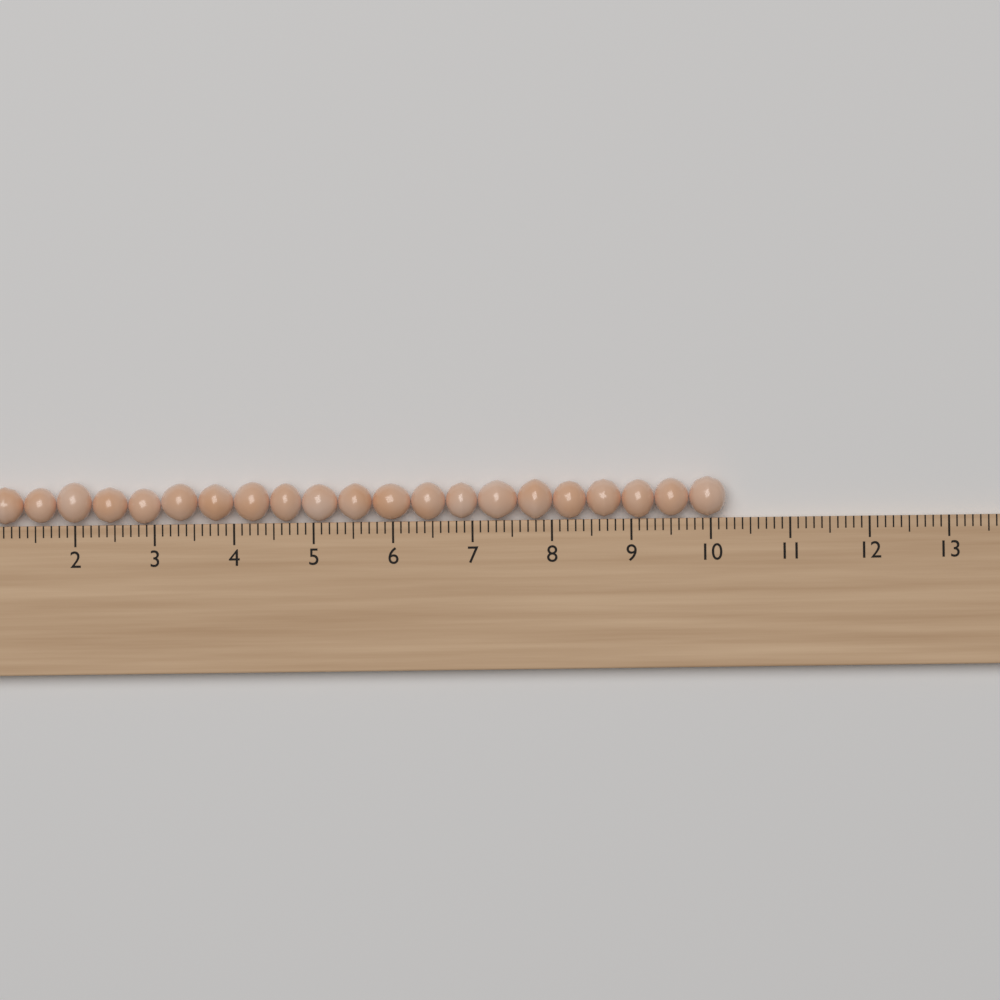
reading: 10.2 cm
